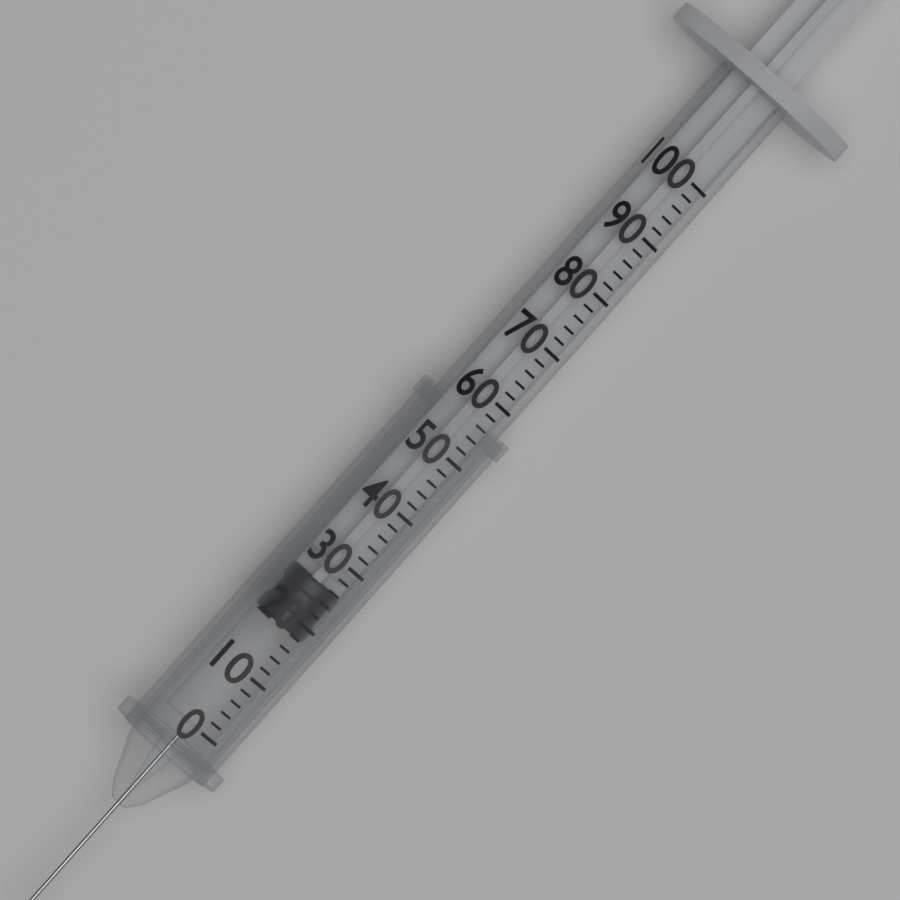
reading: 18 (no unit)
